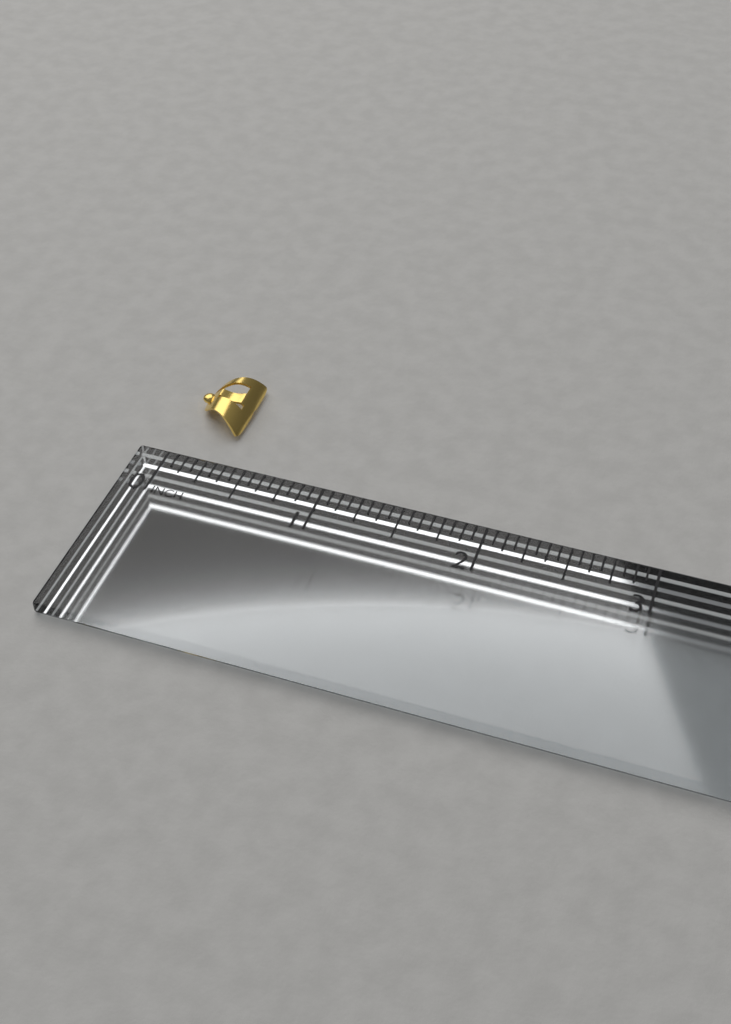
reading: 0.3125 in
